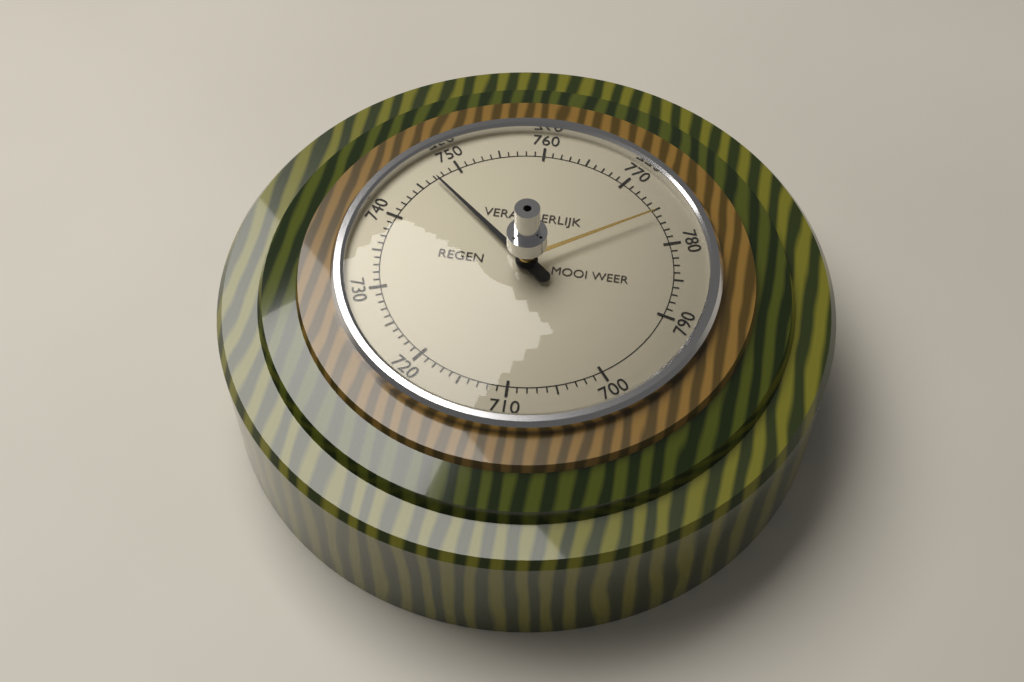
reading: 747 (no unit)
